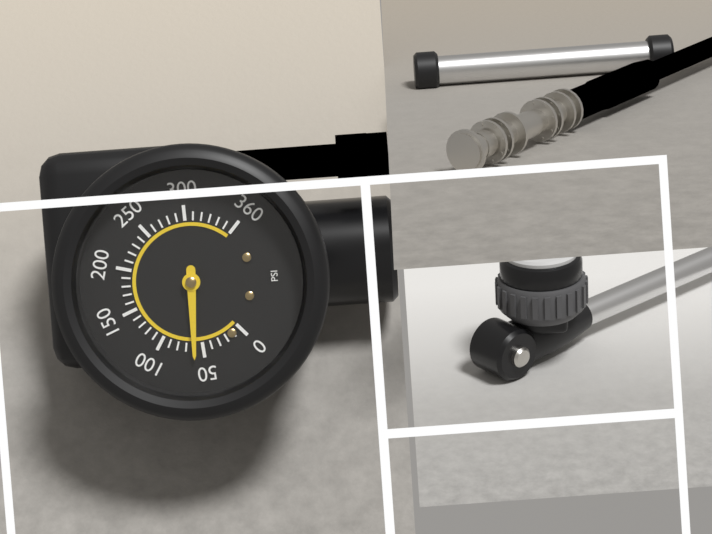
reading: 60 psi
